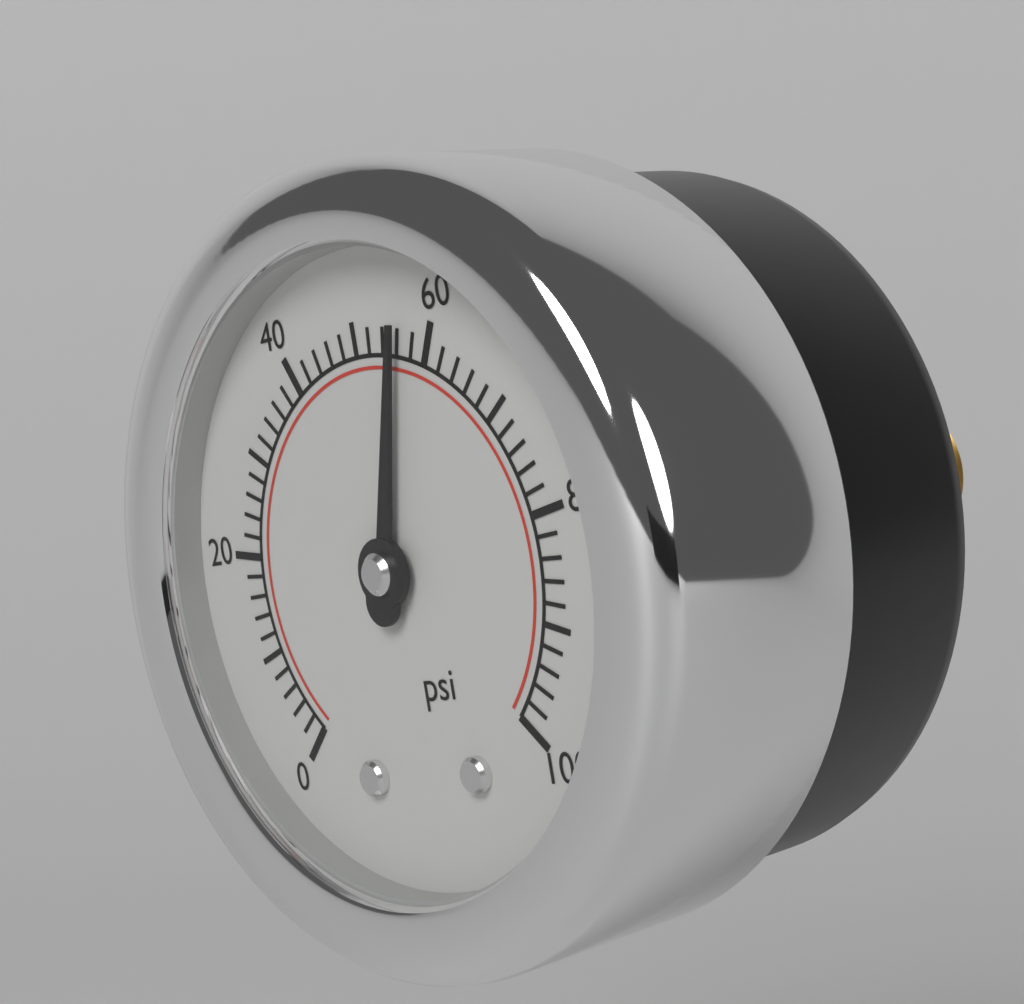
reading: 56 psi
